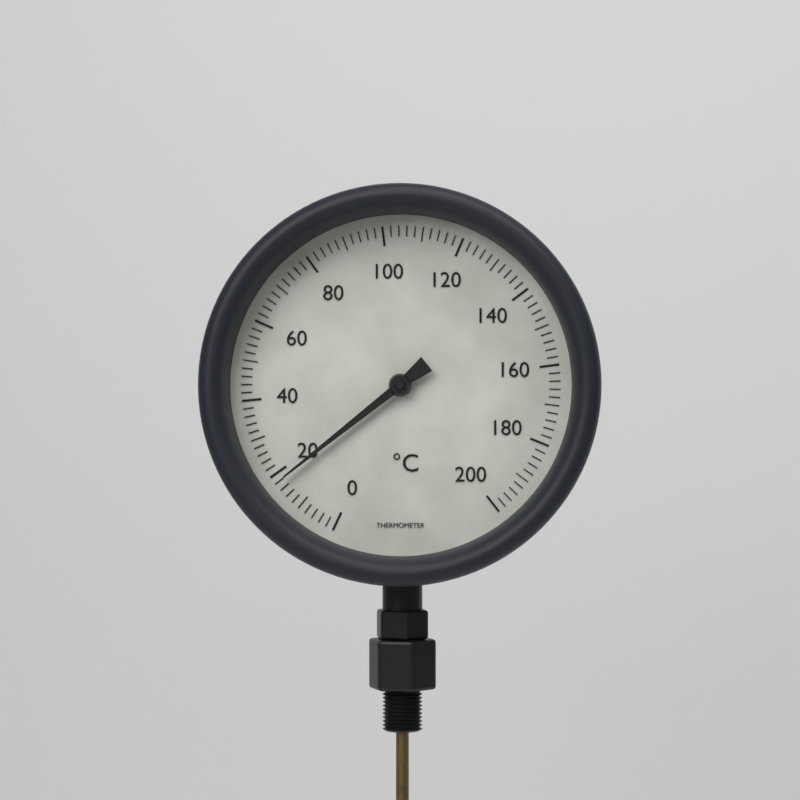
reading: 18 °C
